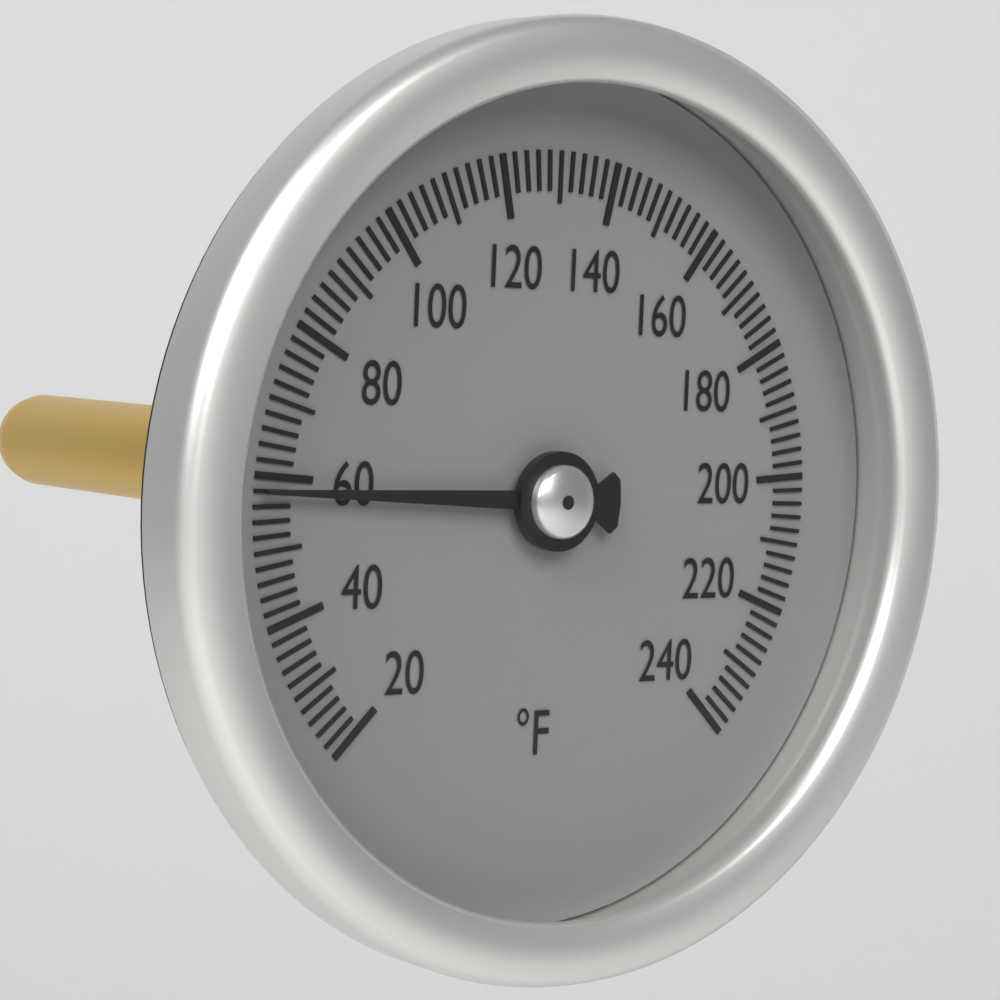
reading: 58 °F
